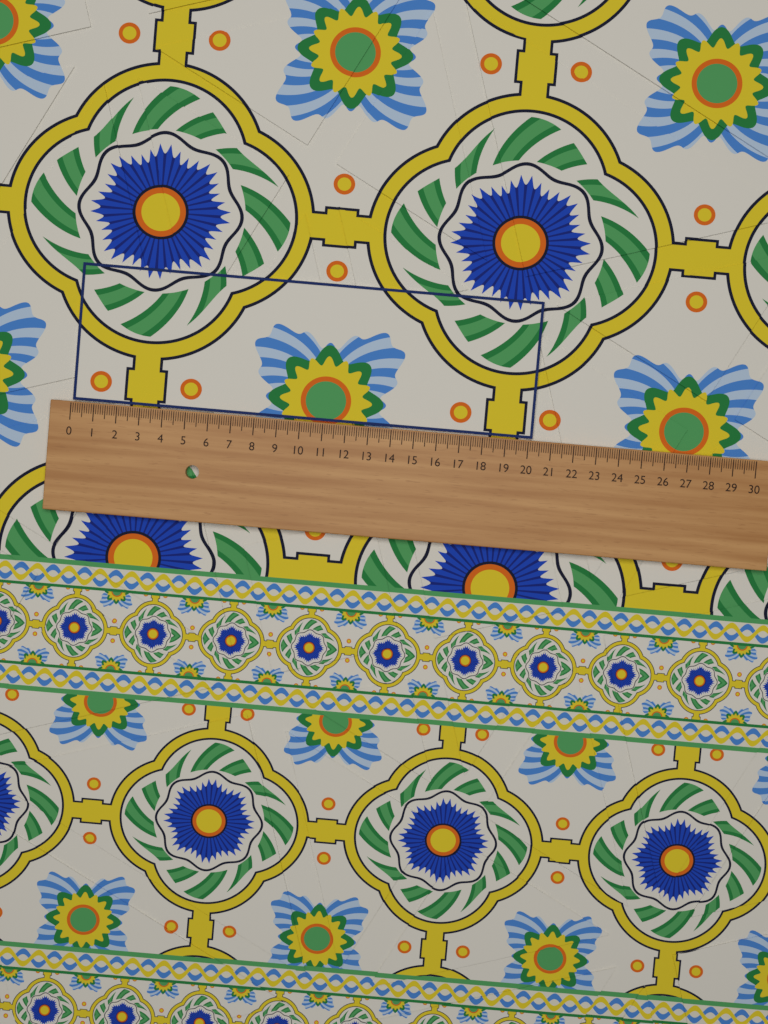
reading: 20.2 (no unit)
